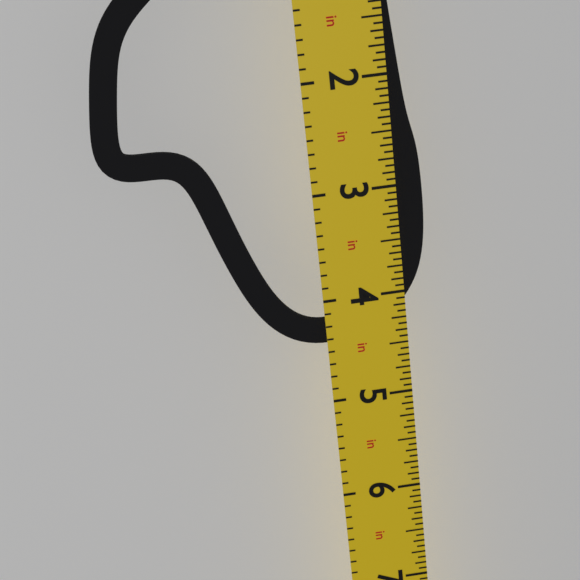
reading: 4.4375 in
